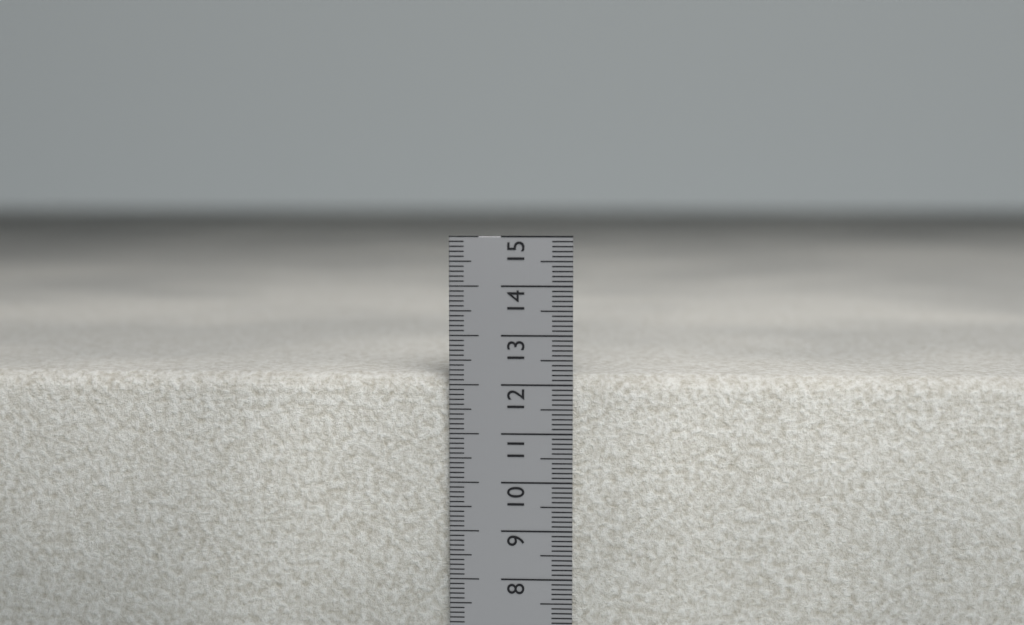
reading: 12.2 cm
